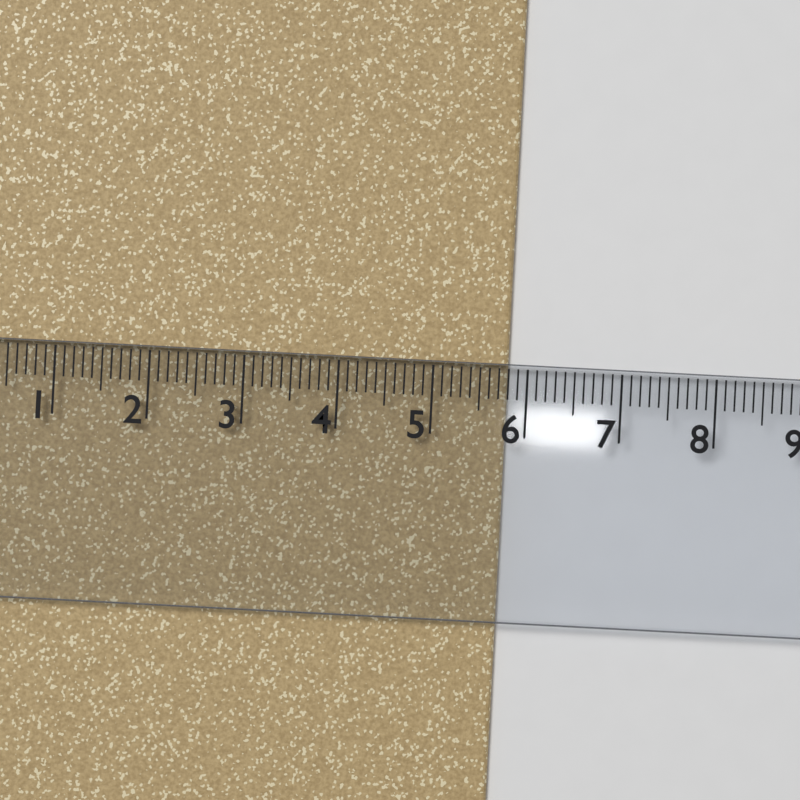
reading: 5.8 cm
